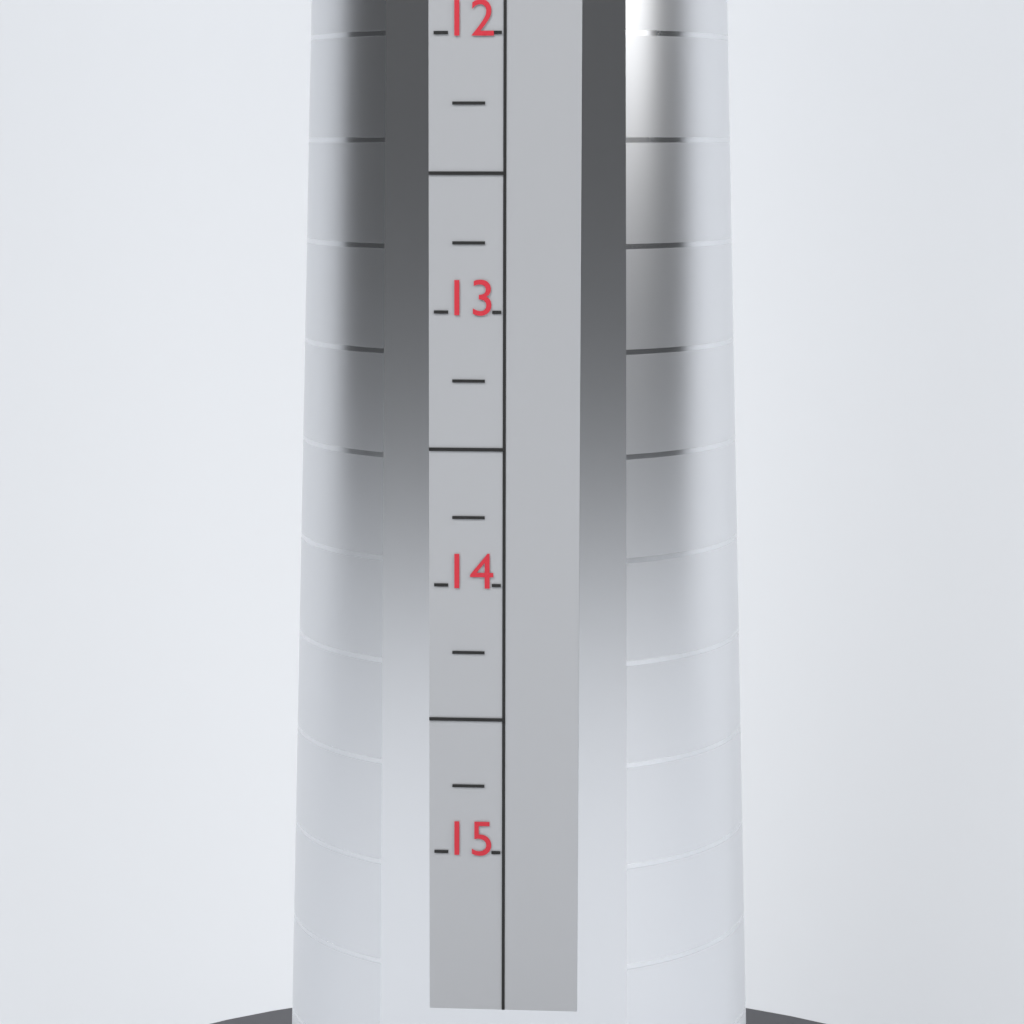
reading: 13.75 (no unit)
